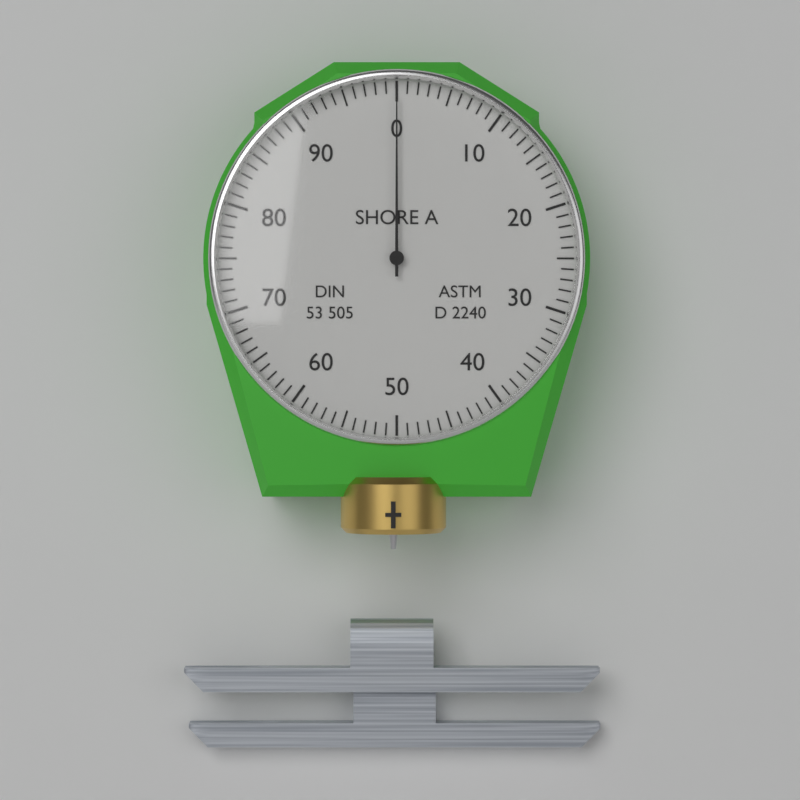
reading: 0 Shore A
